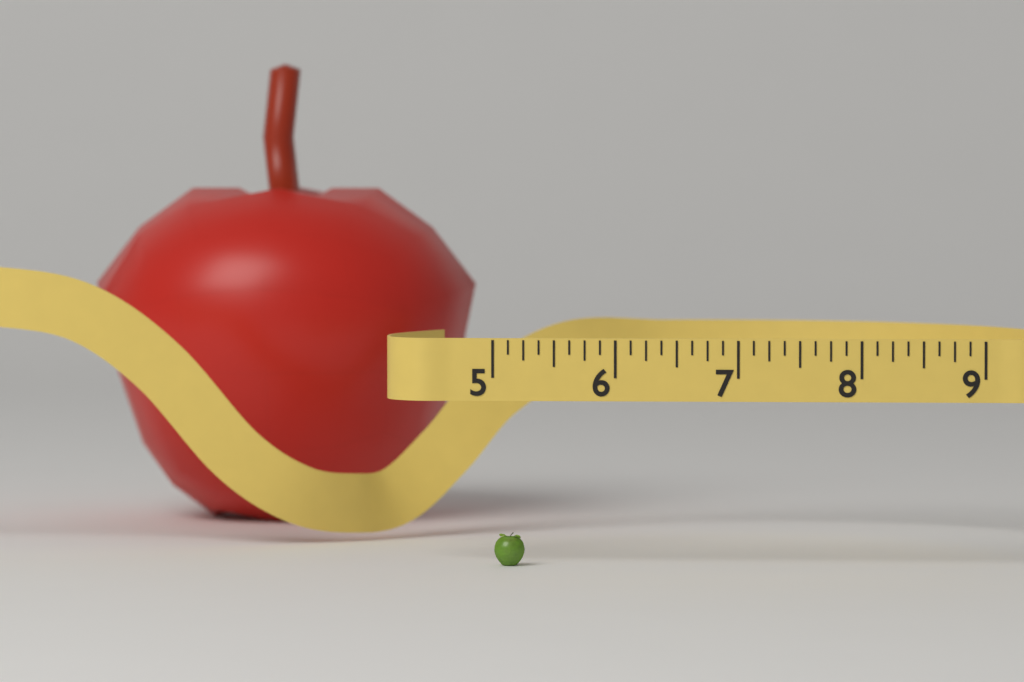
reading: 5.250 (no unit)
